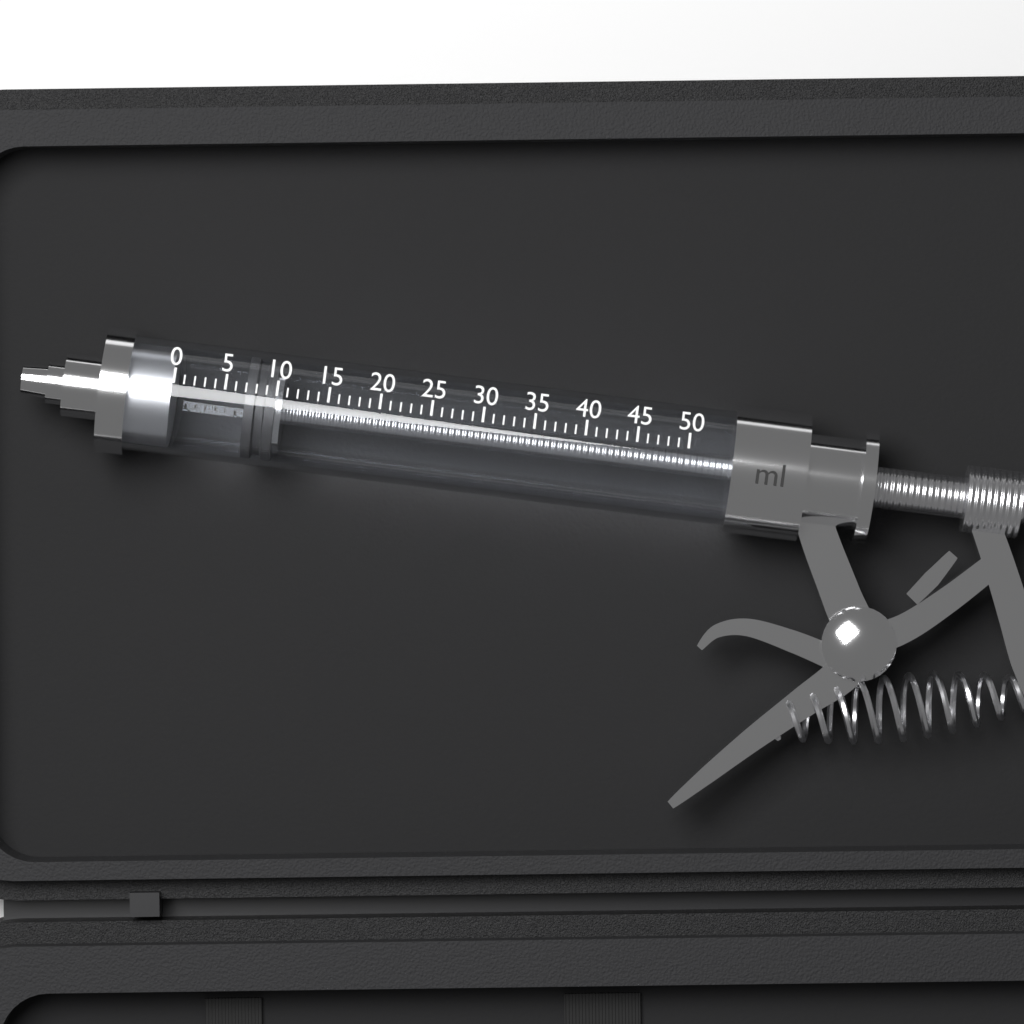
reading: 7 ml
